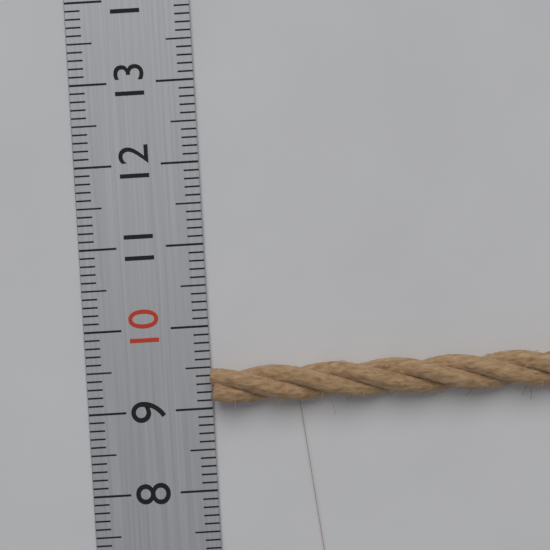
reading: 9.5 (no unit)
